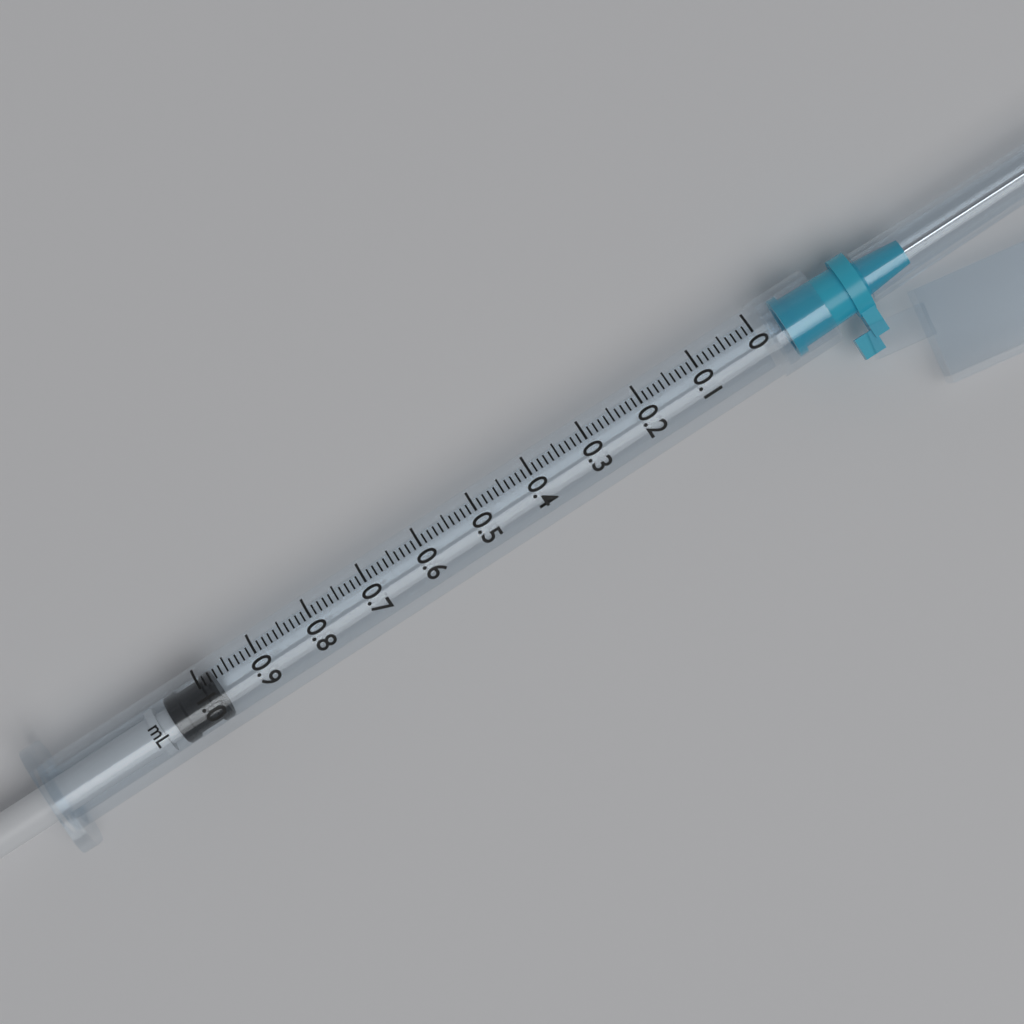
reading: 0.98 ml
